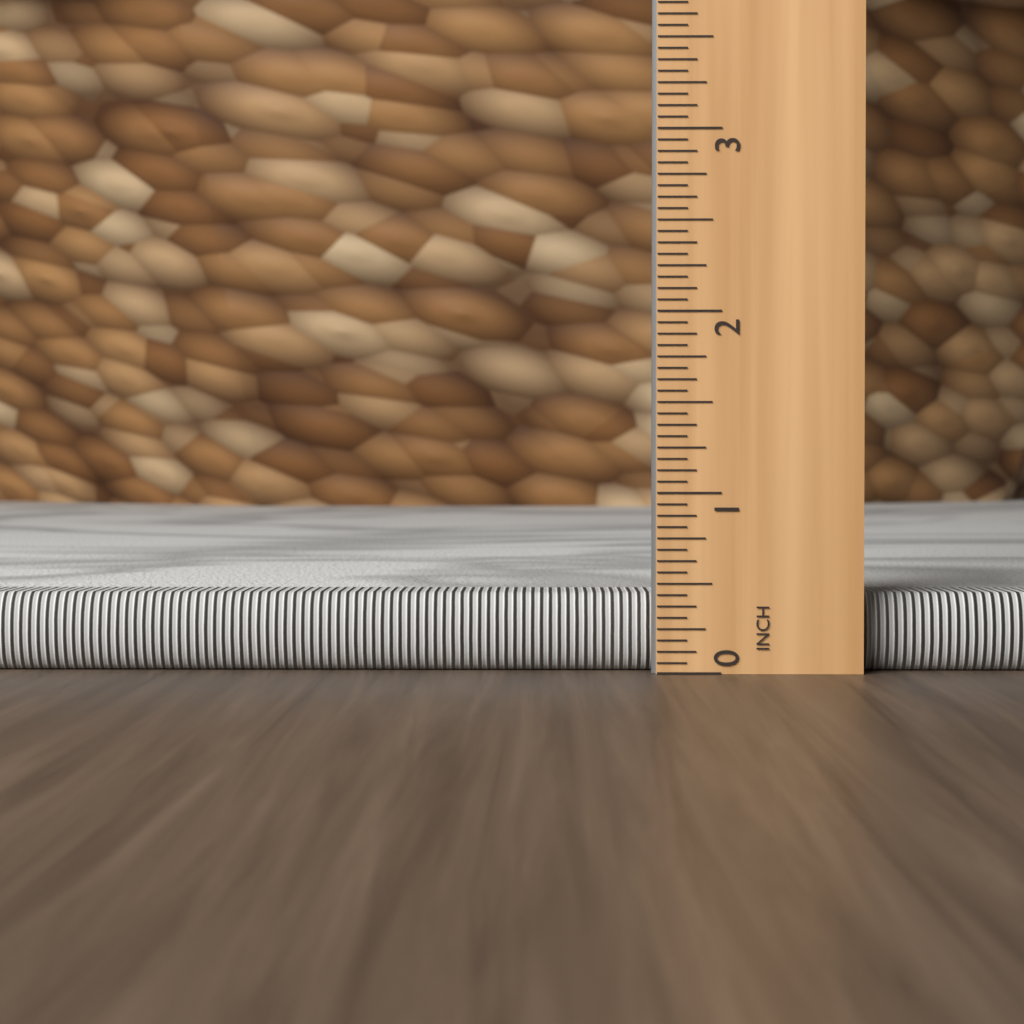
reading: 0.4375 in
